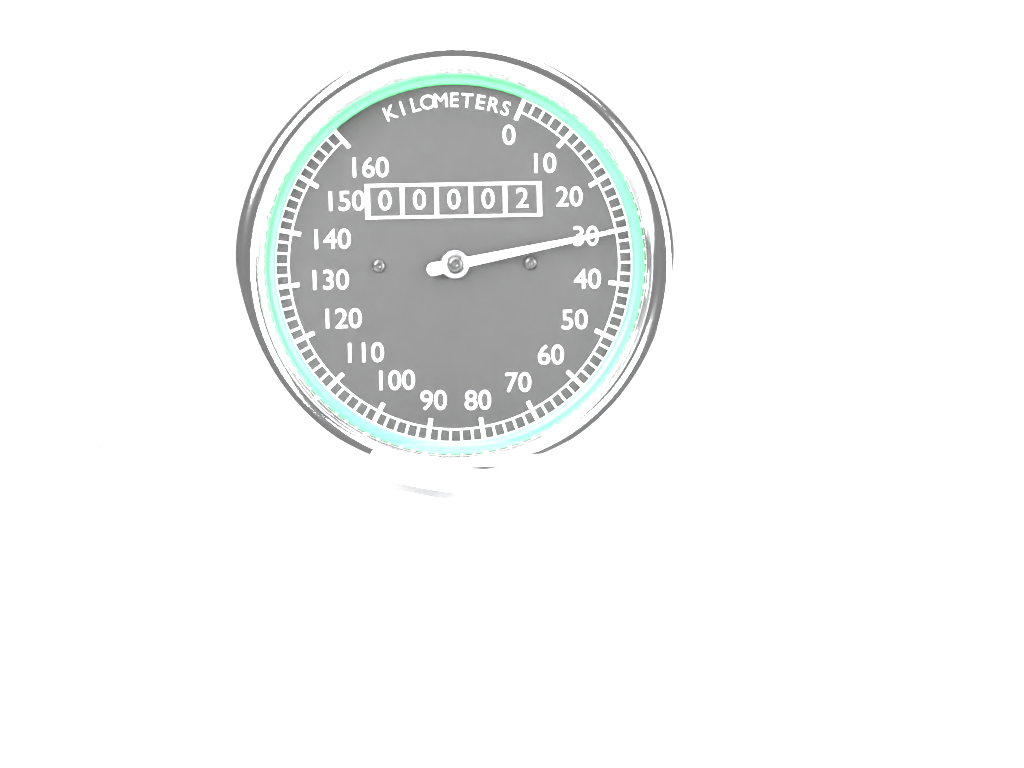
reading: 30 km/h
